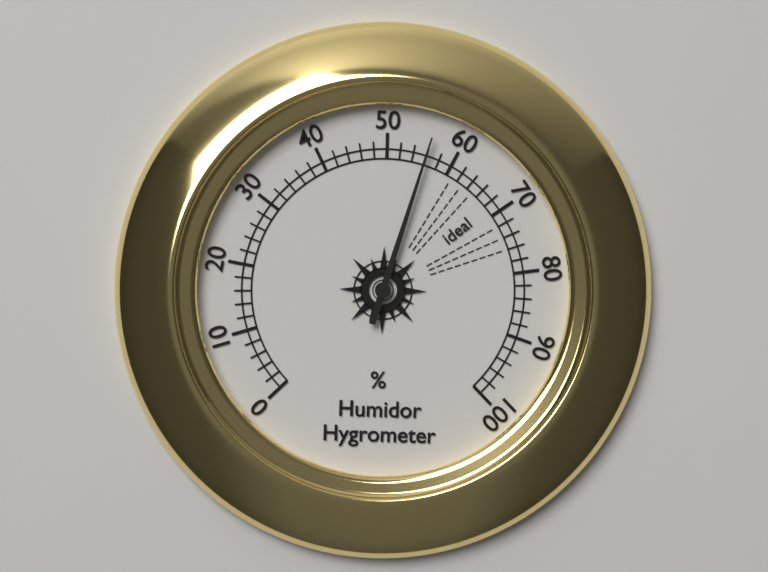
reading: 56 %
